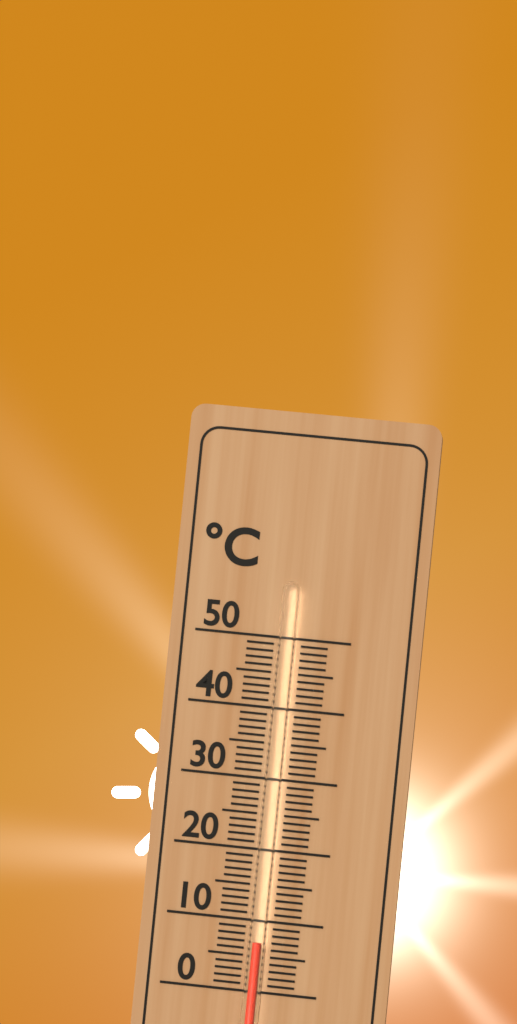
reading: 7 °C
